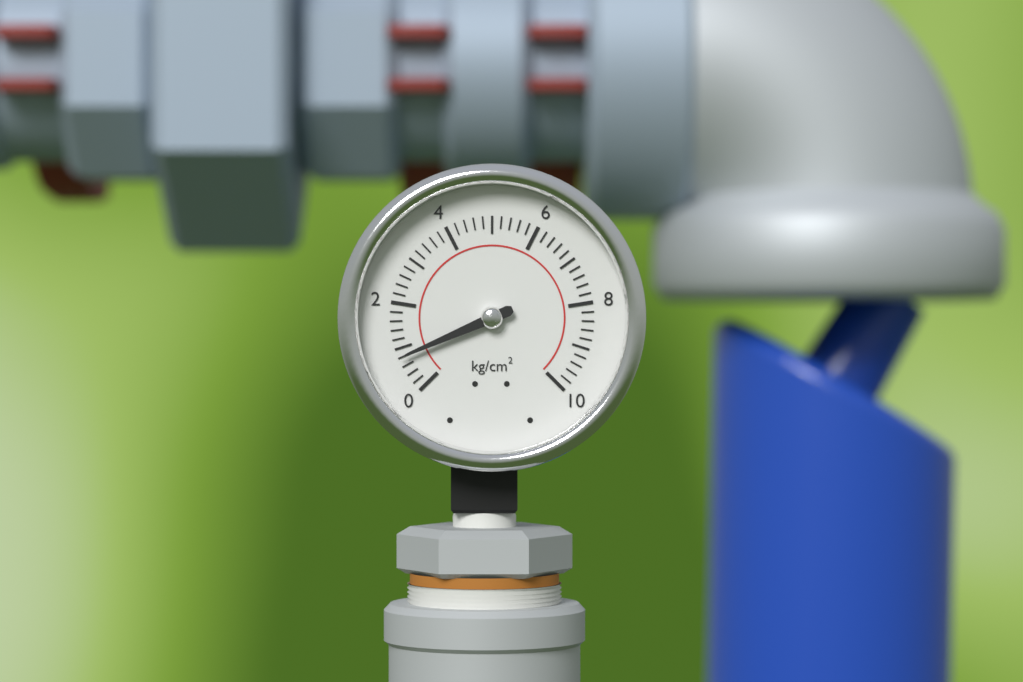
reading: 0.8 kg/cm²
